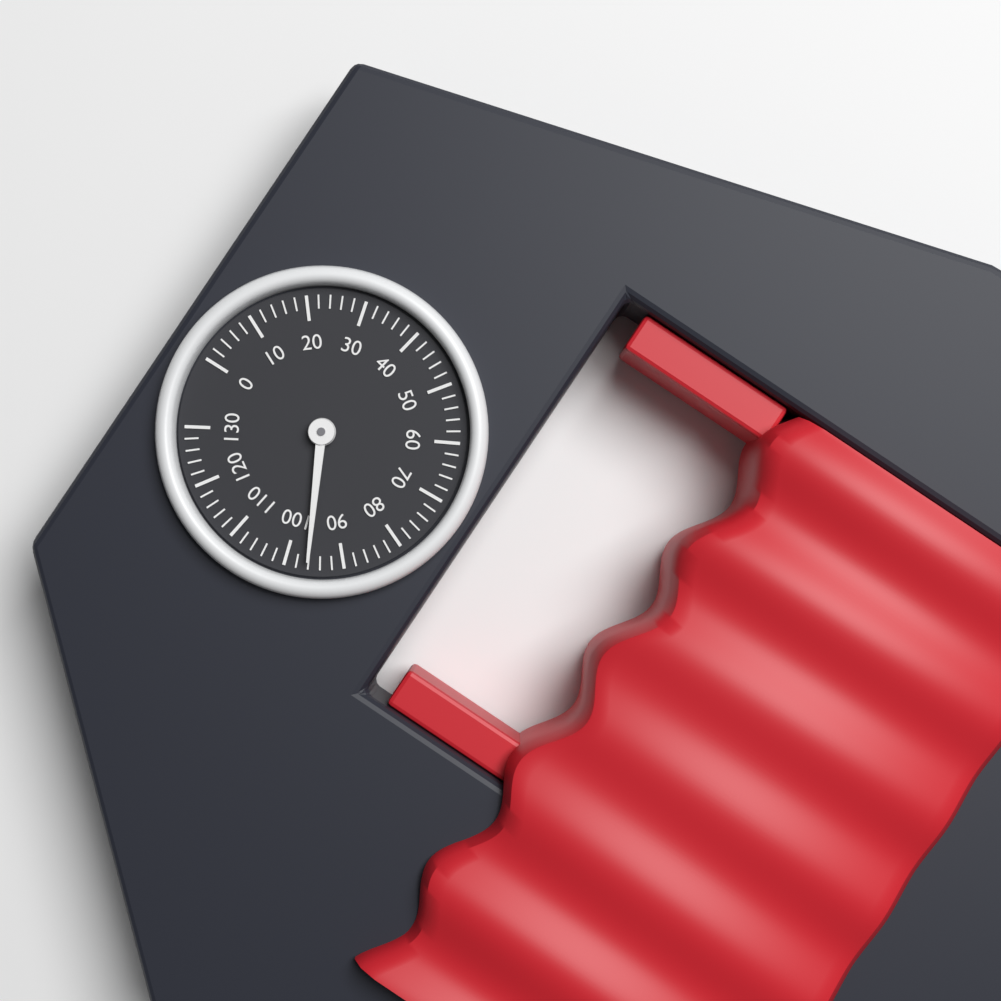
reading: 96 (no unit)
